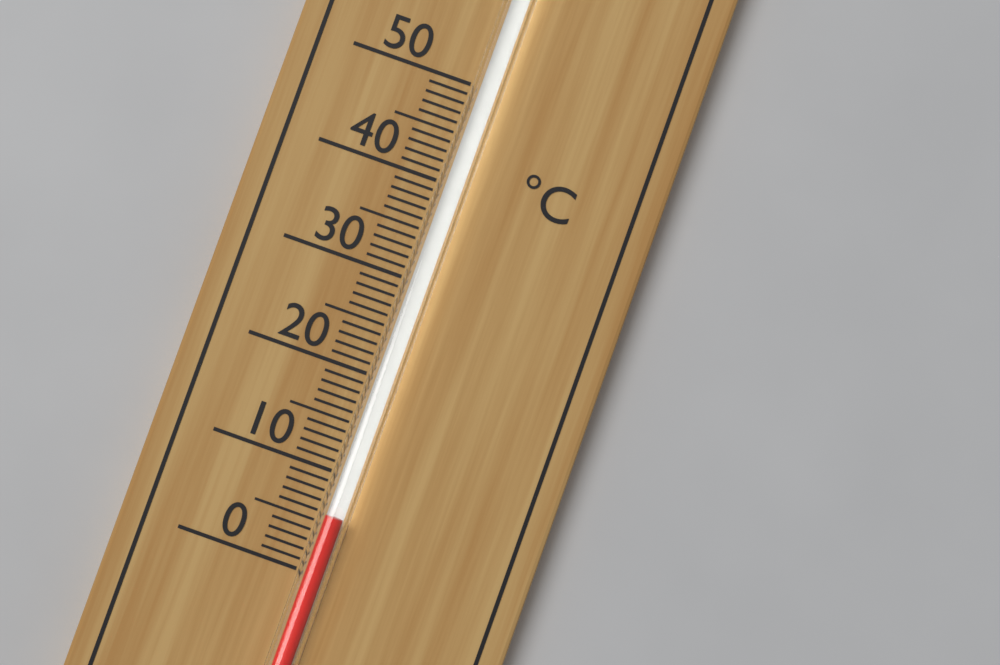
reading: 6 °C
